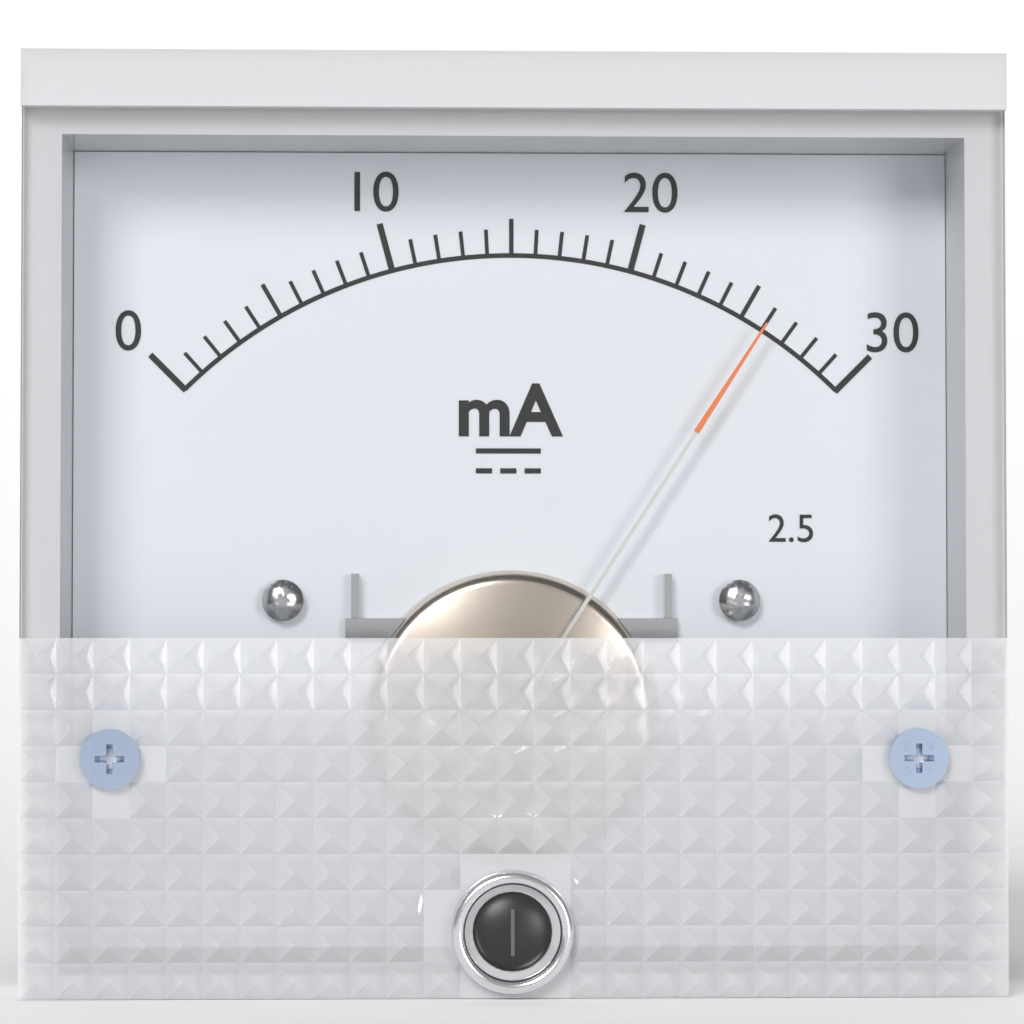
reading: 26 mA
